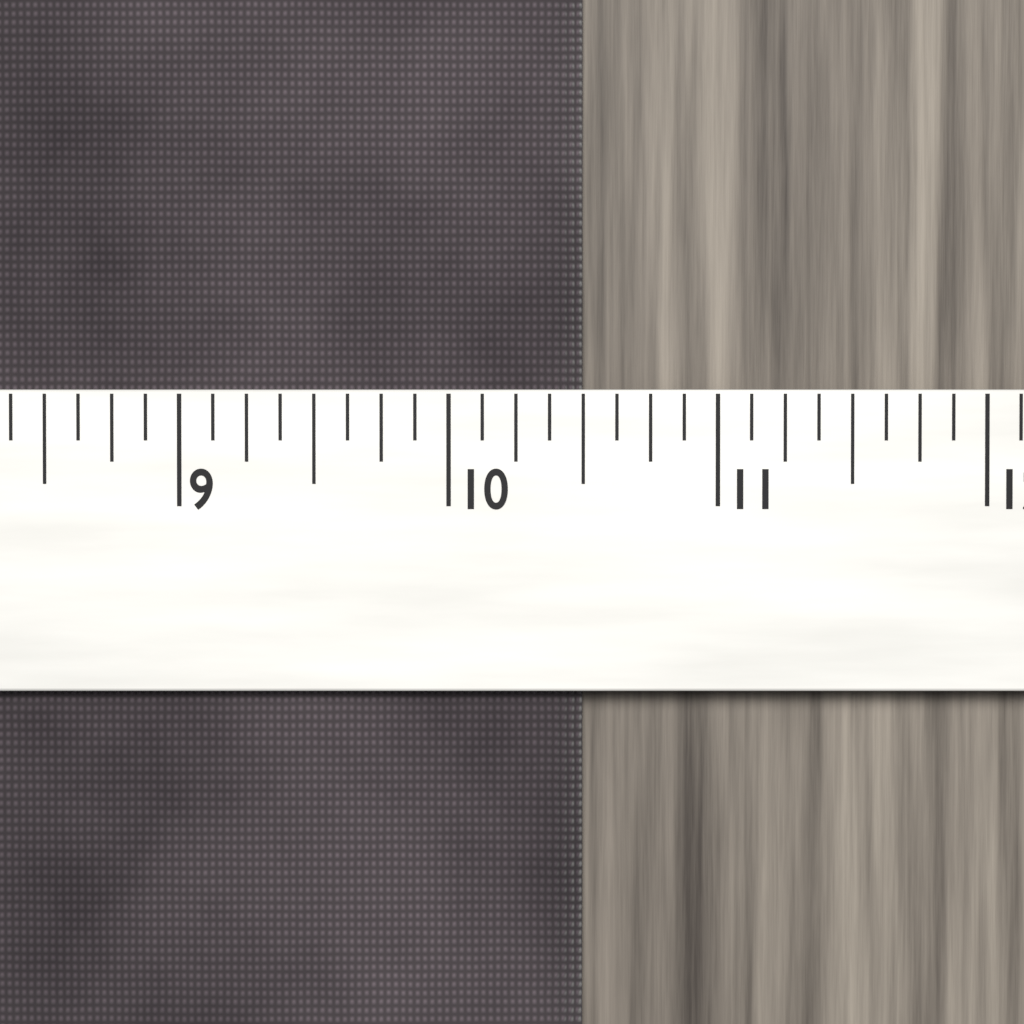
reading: 10.500 (no unit)
